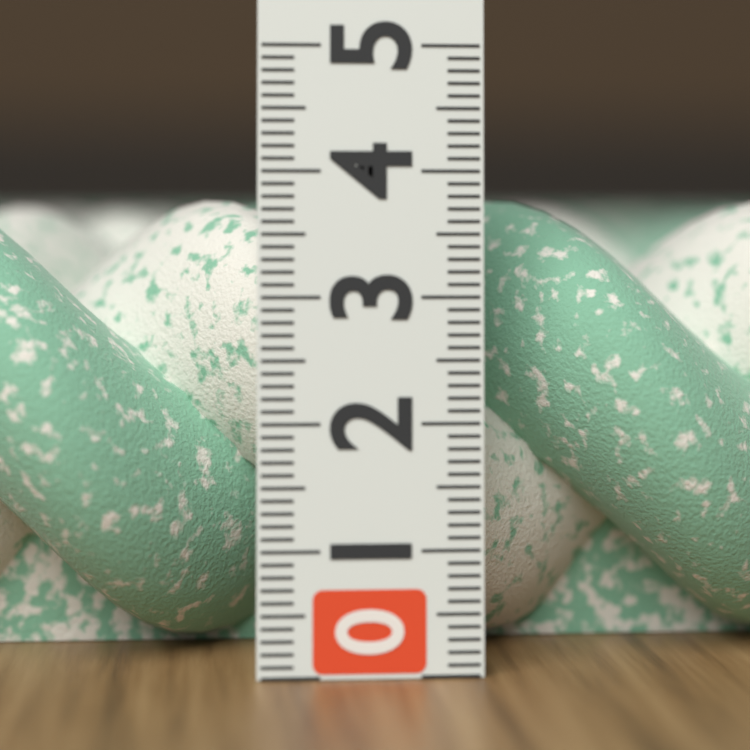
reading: 3.8 (no unit)
